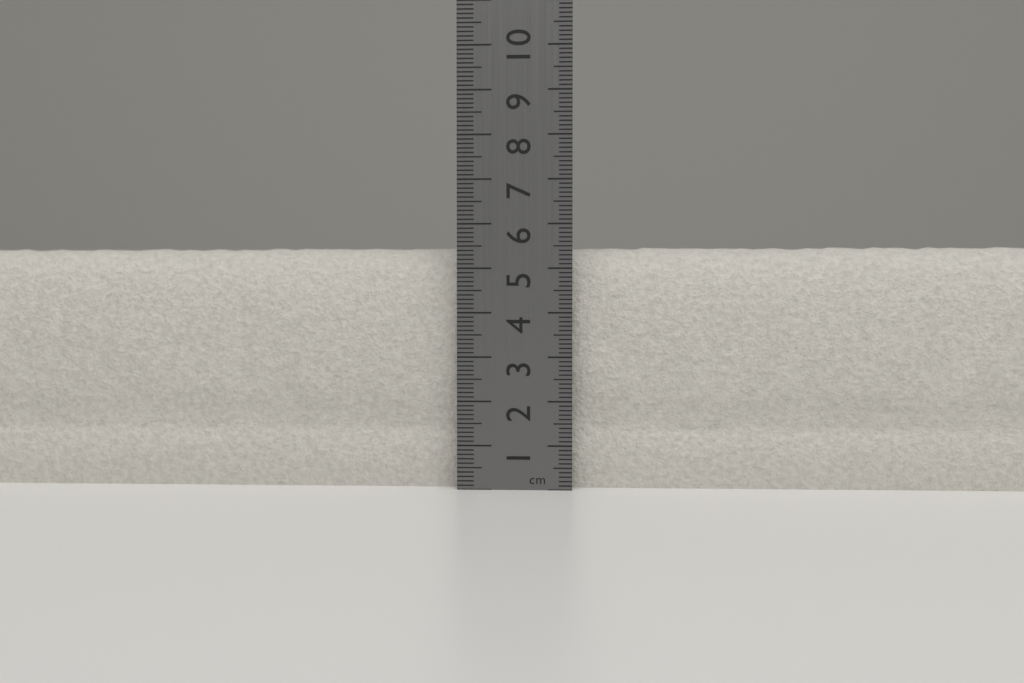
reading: 5.5 cm
